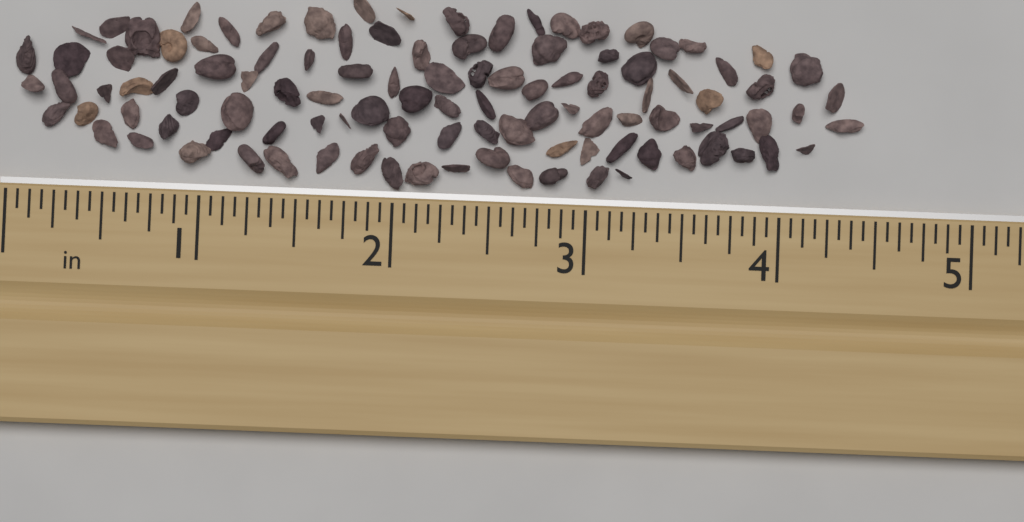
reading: 4.4375 in
